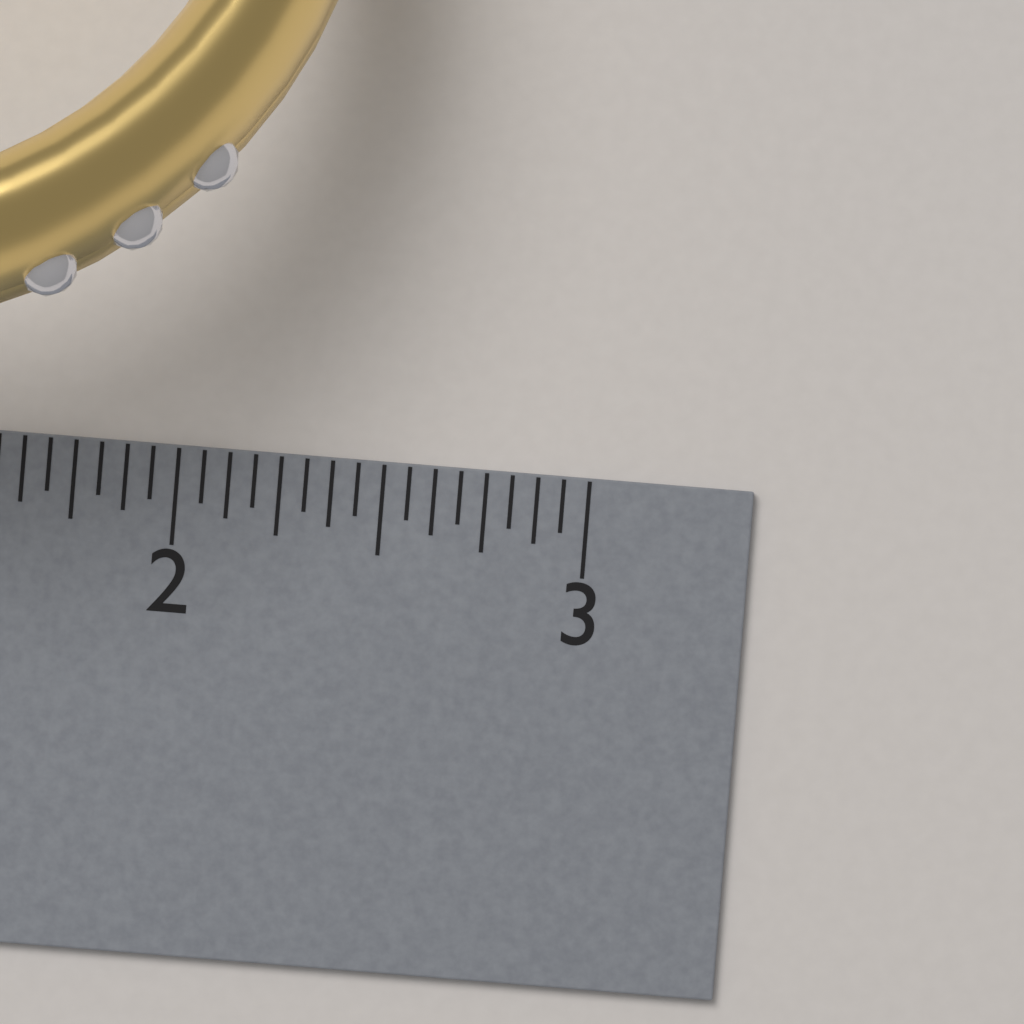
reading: 2.3750 inch
